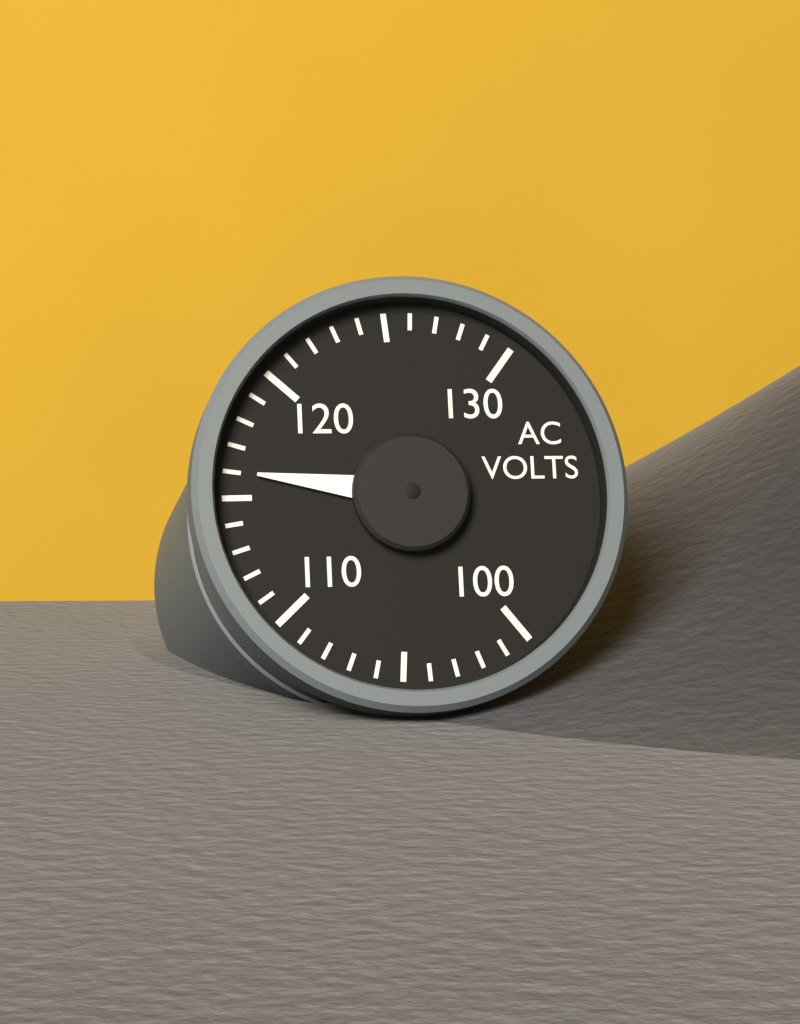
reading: 116 V
